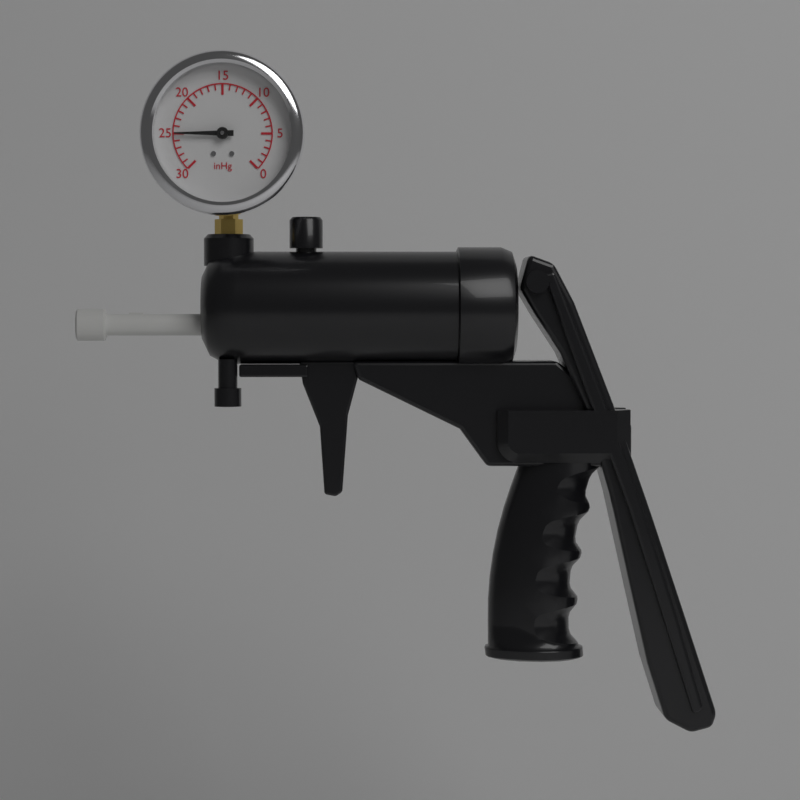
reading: 25 inHg
